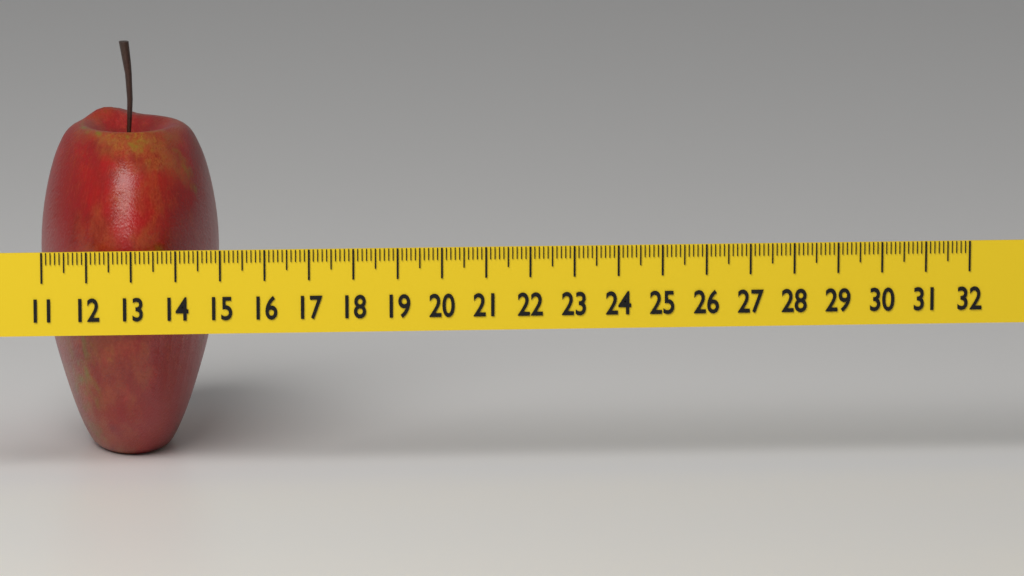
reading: 15.1 (no unit)
